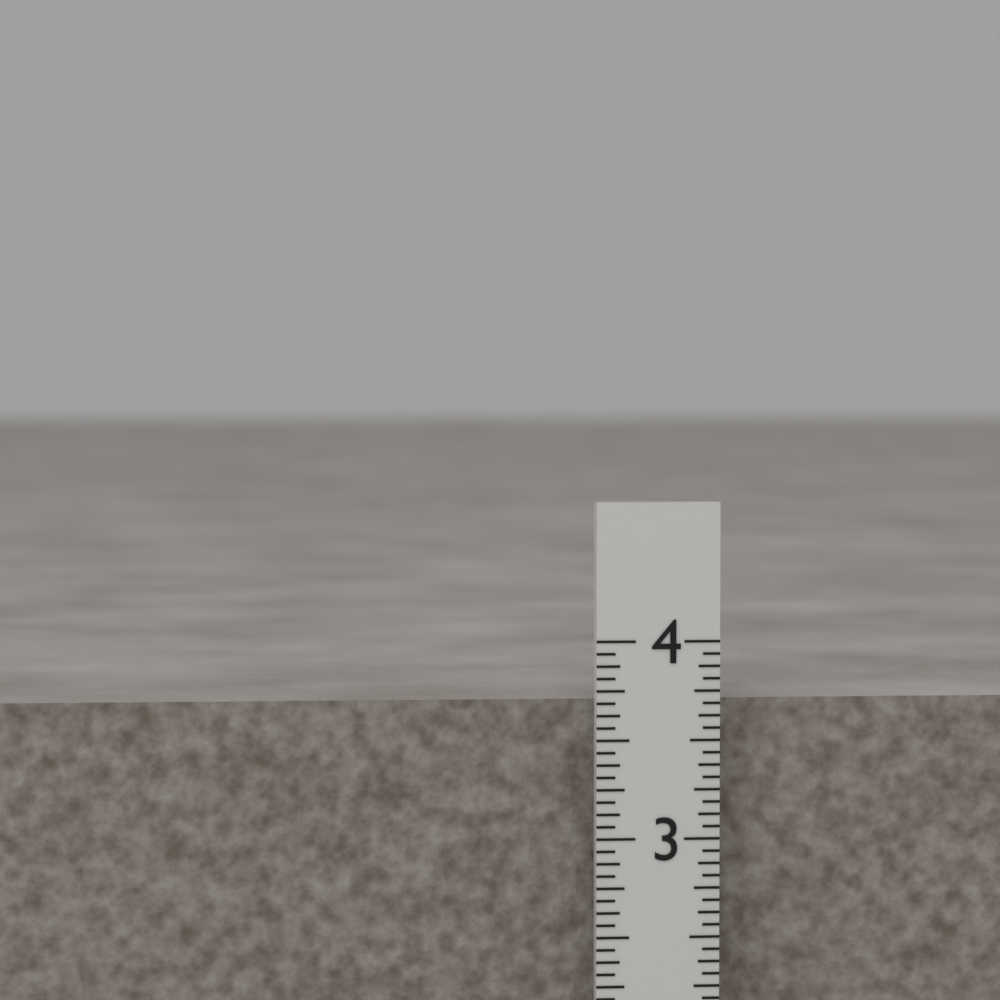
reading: 3.6875 in
